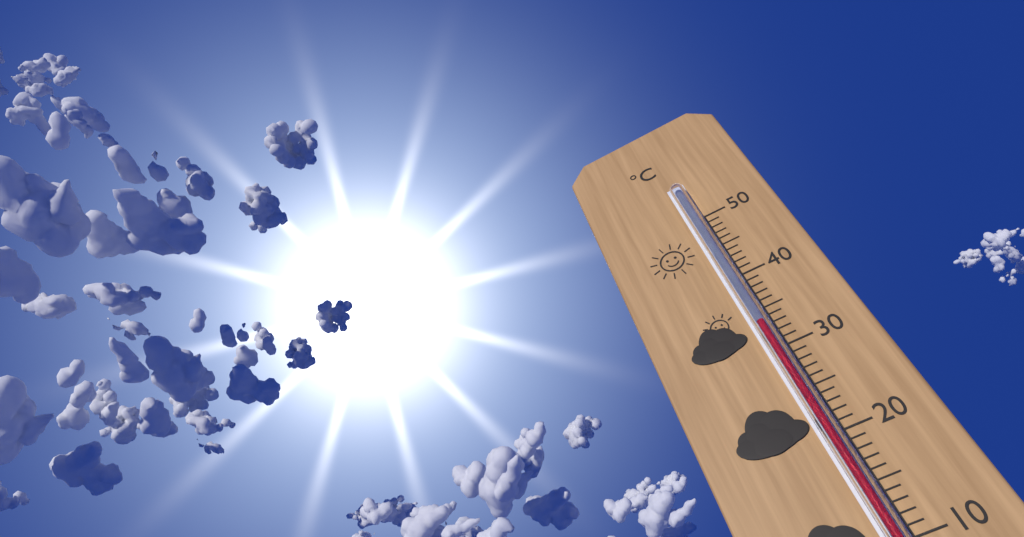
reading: 33 °C
